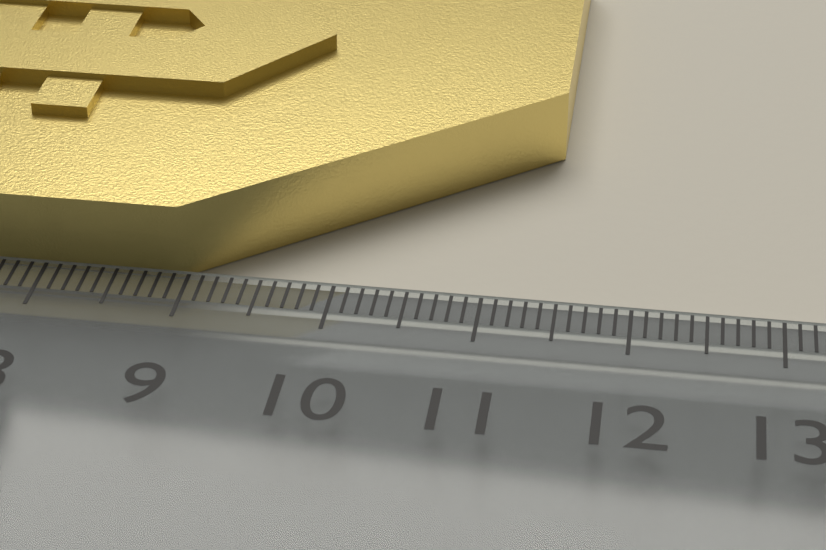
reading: 11.4 cm
